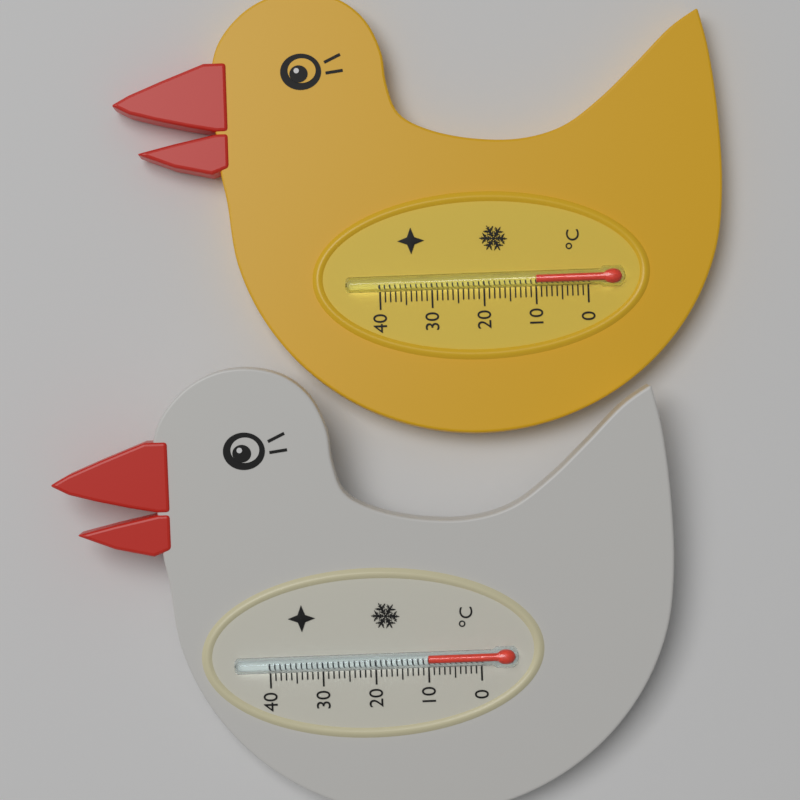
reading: 10 °C
